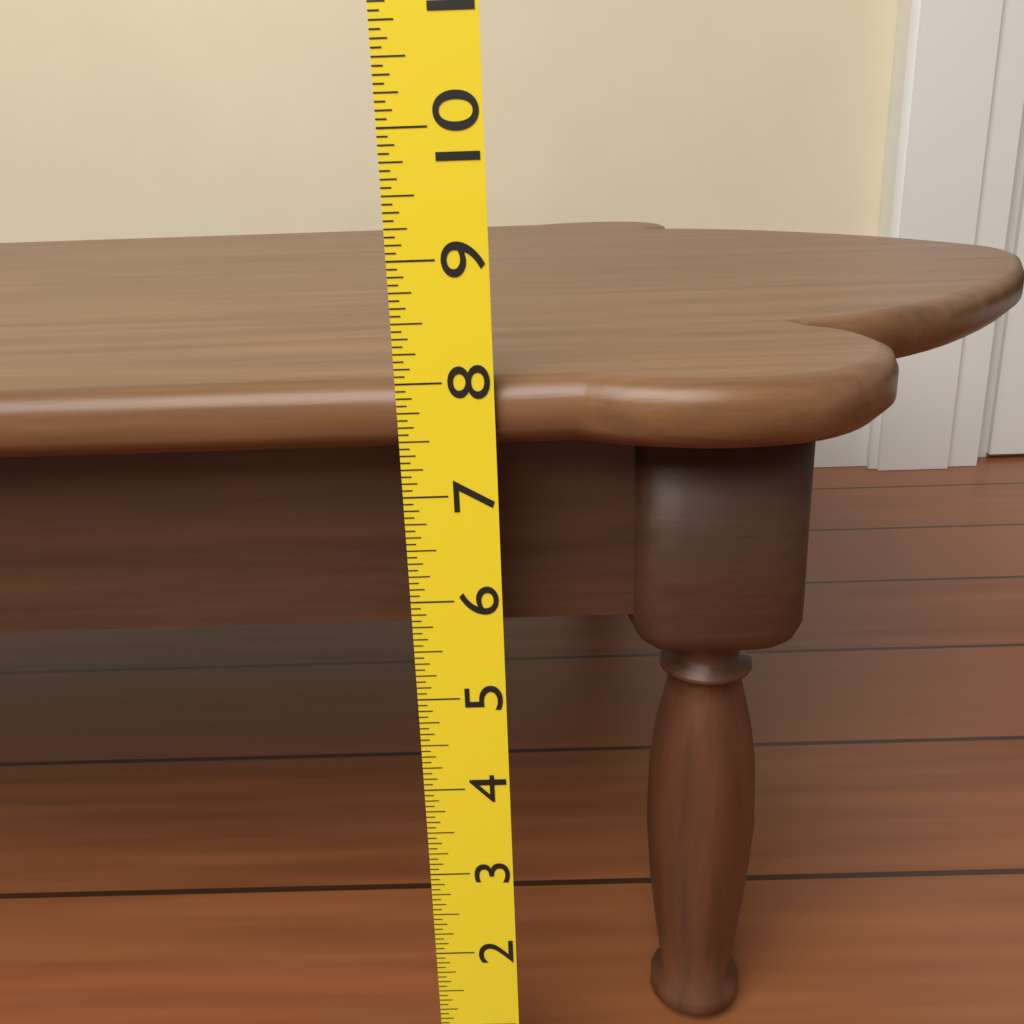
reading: 8.0000 (no unit)
